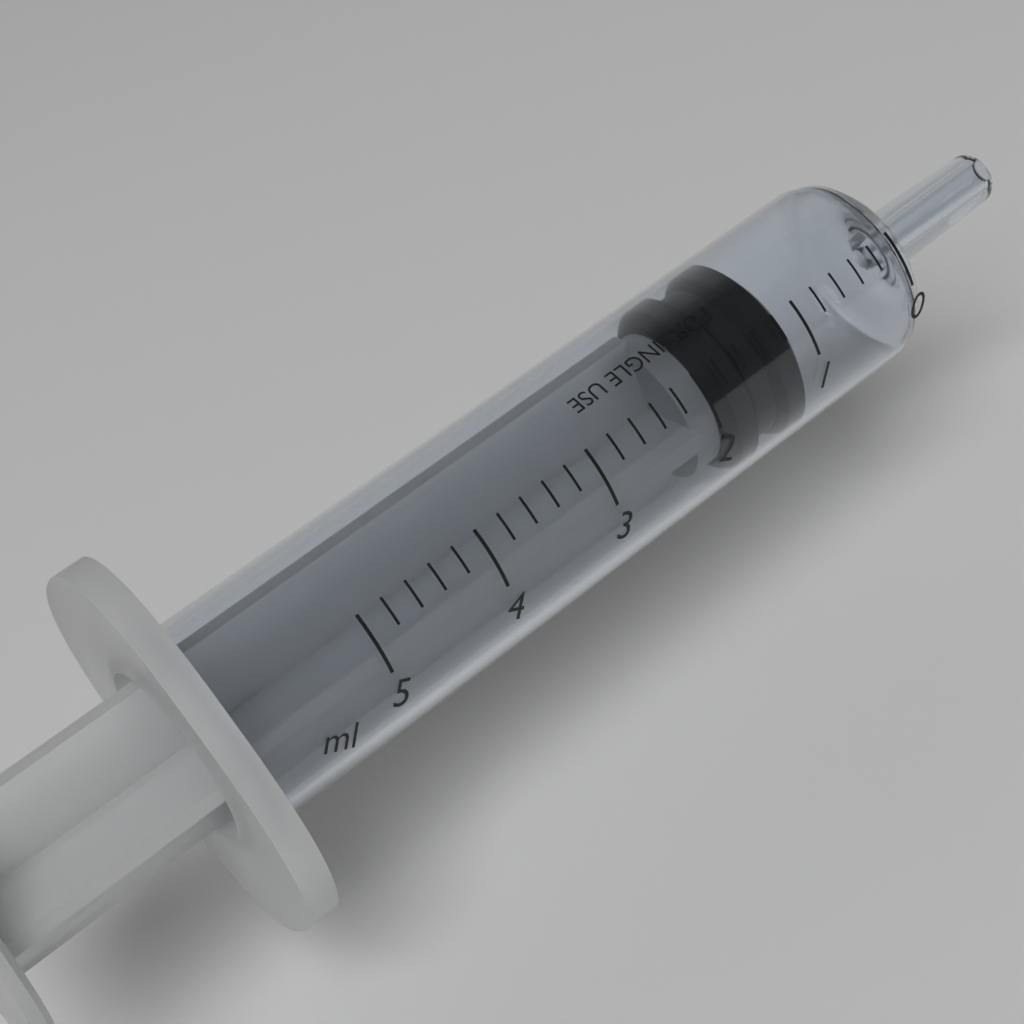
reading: 1.1 ml
